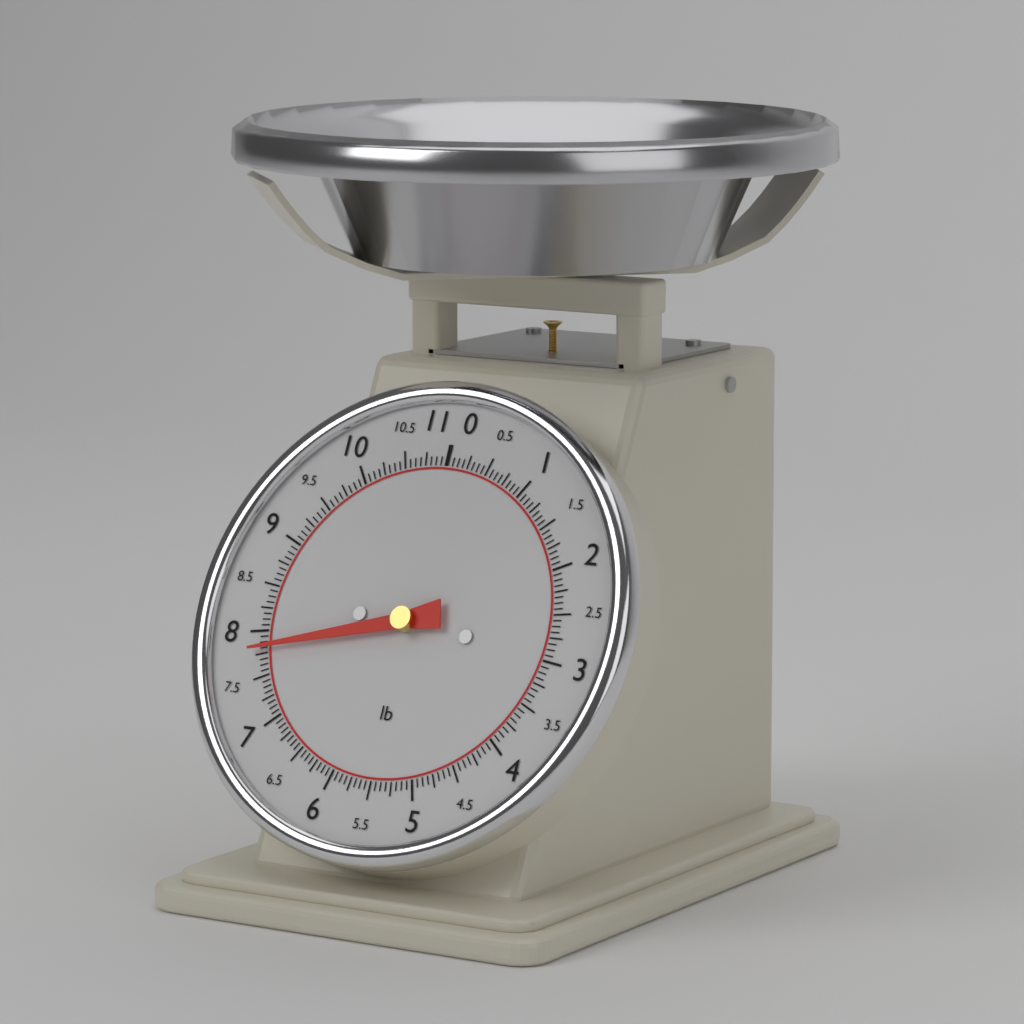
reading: 7.8125 lb
